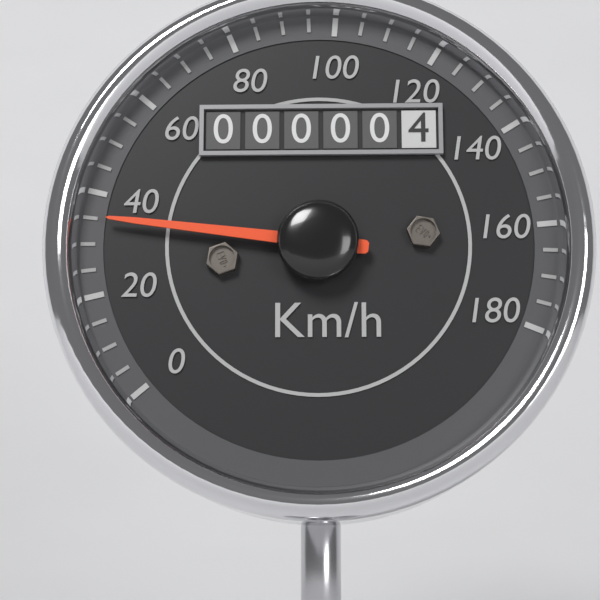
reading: 35 km/h
